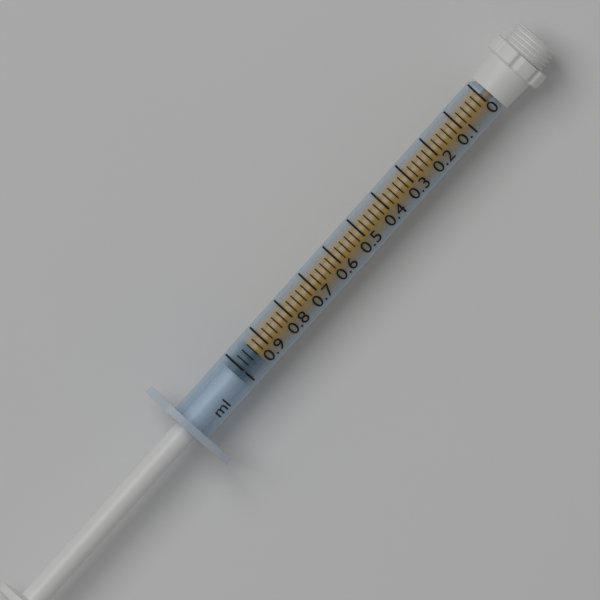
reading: 0.94 ml
